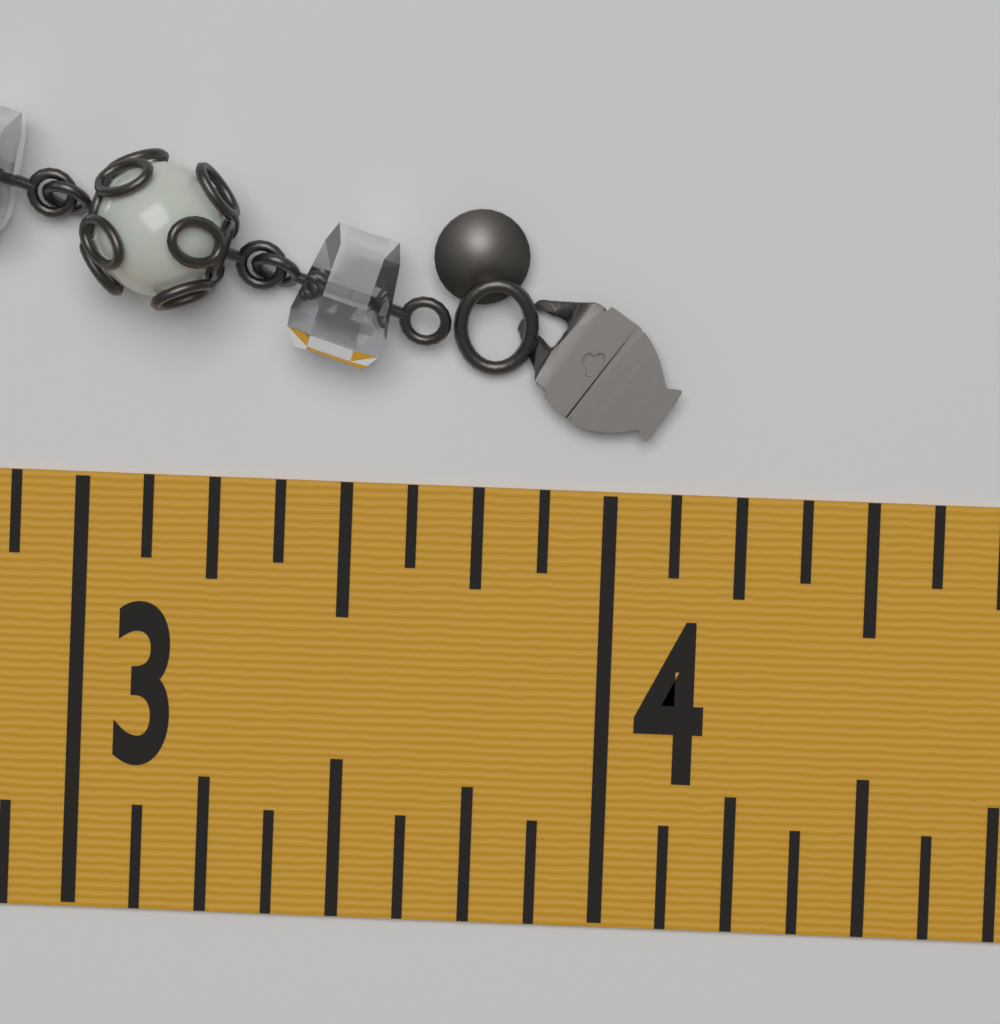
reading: 4.125 in
